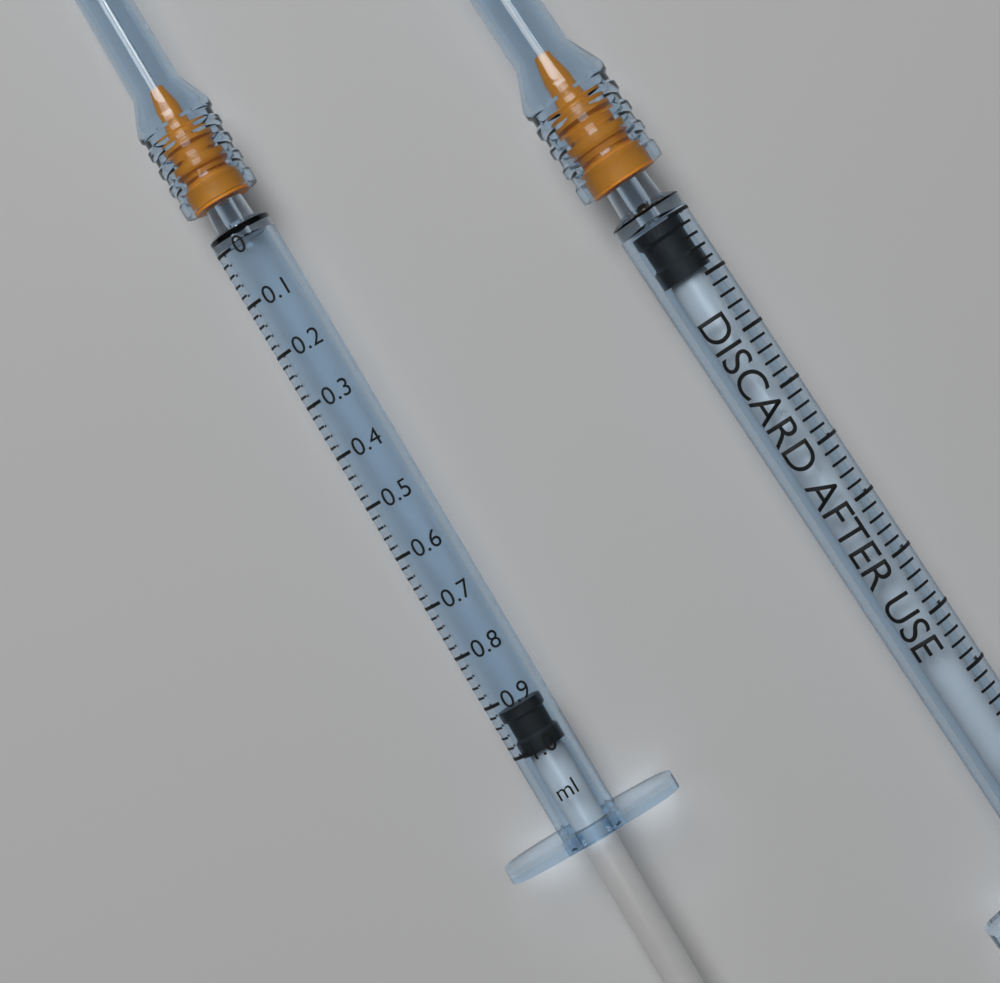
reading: 0.92 ml
